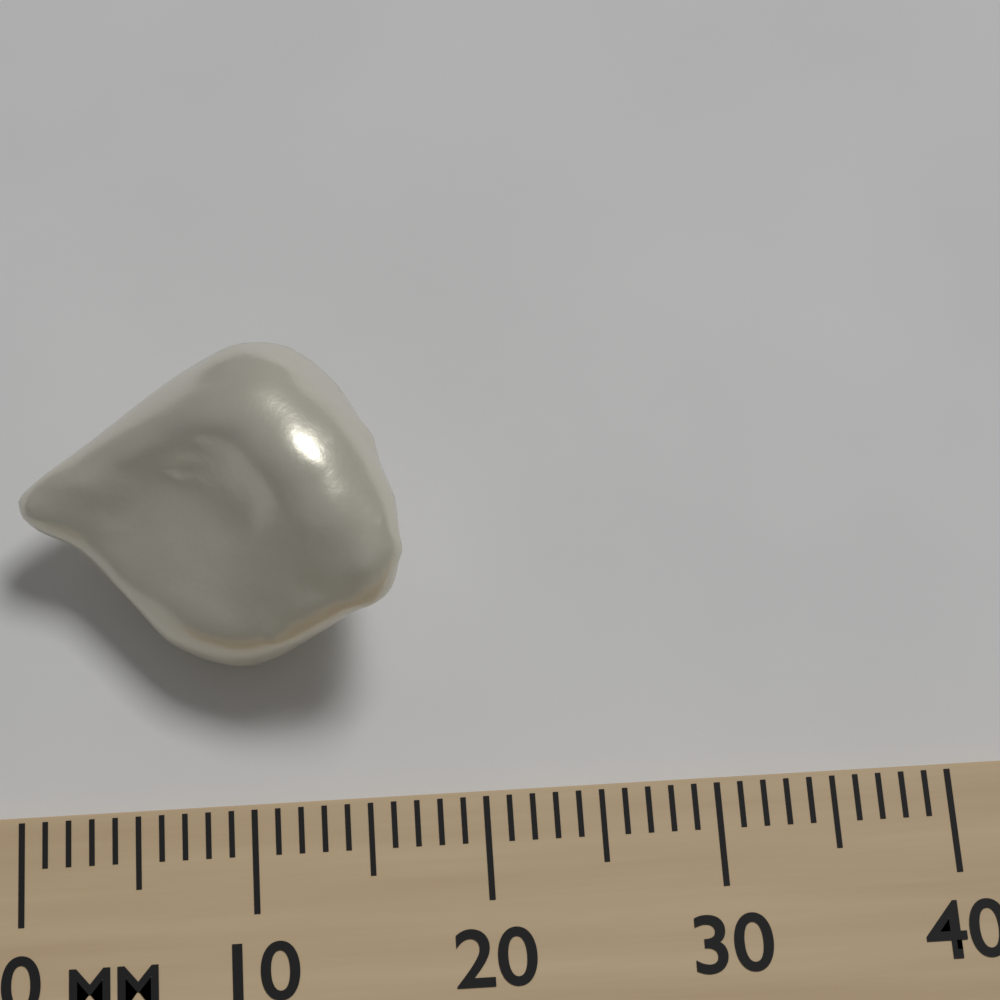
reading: 17 mm
